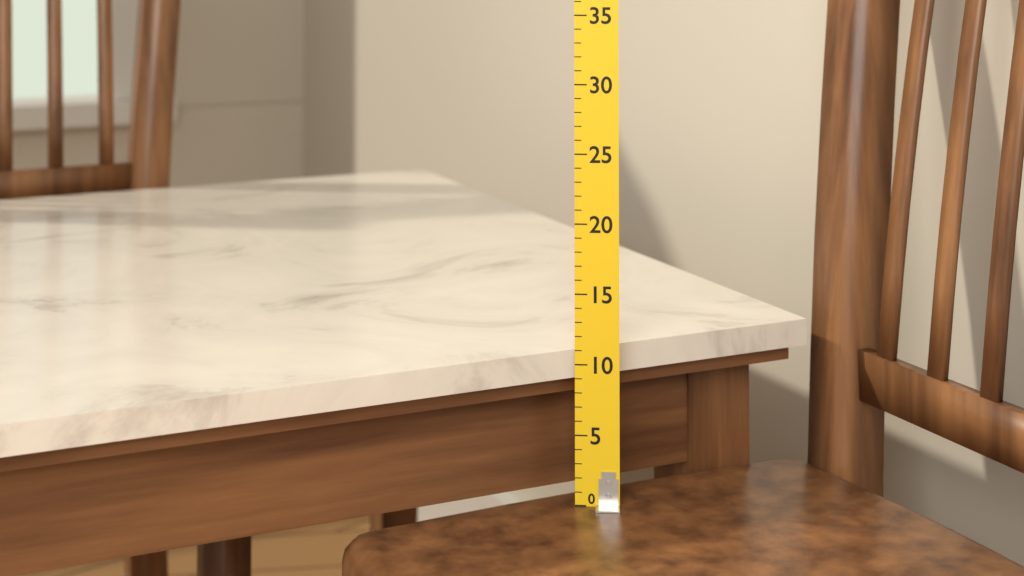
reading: 11 (no unit)
